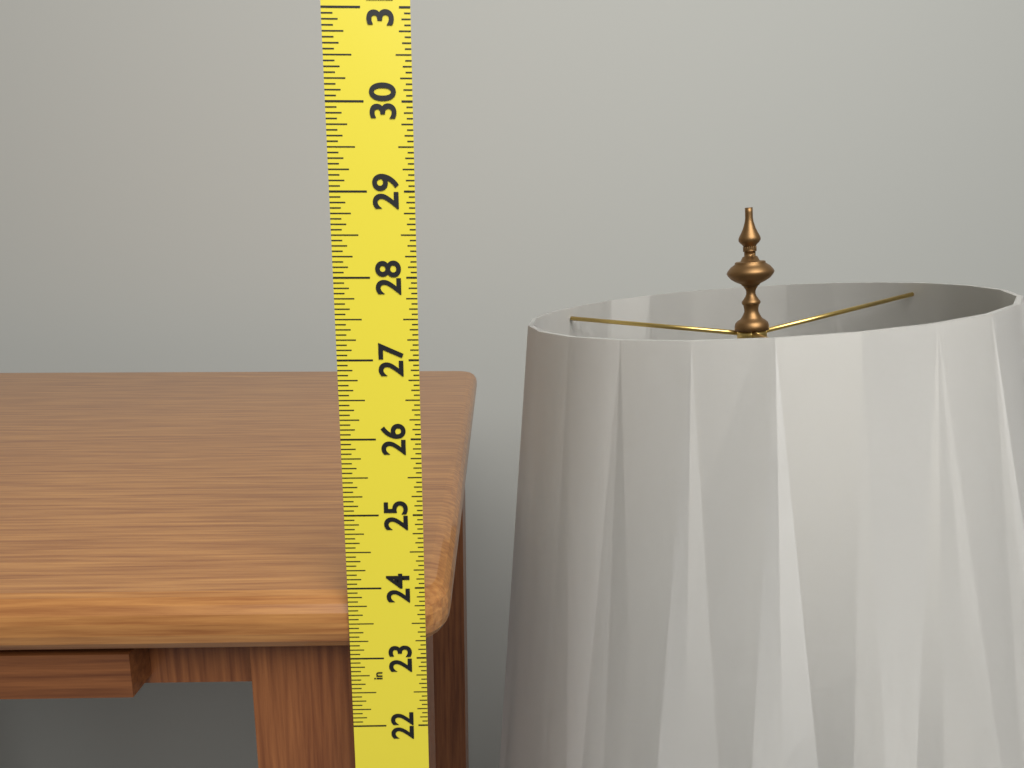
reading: 23.8125 in
